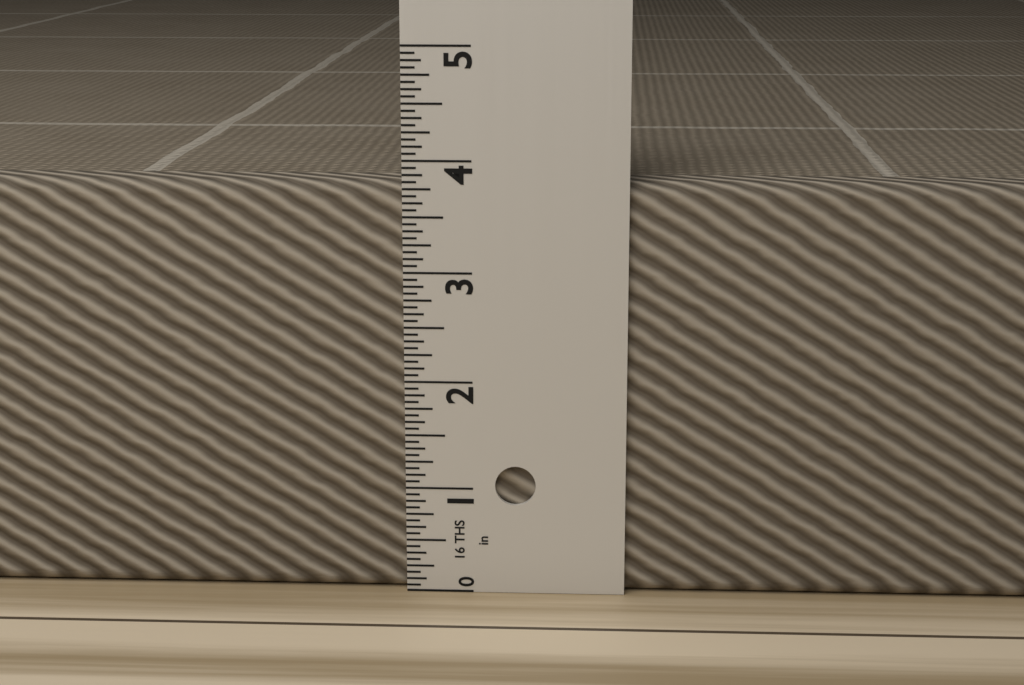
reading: 3.8125 in
